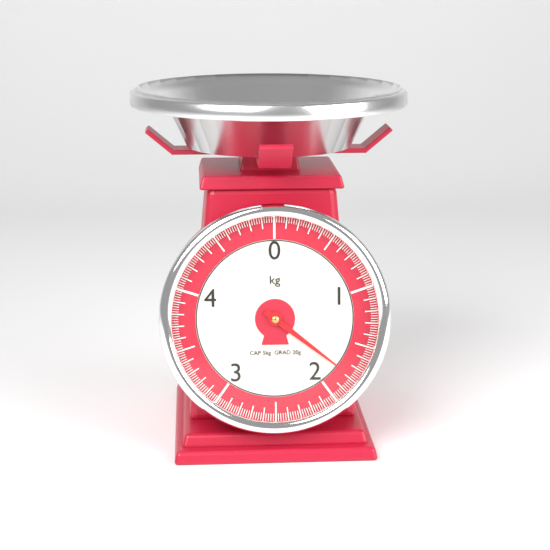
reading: 1.78 kg
